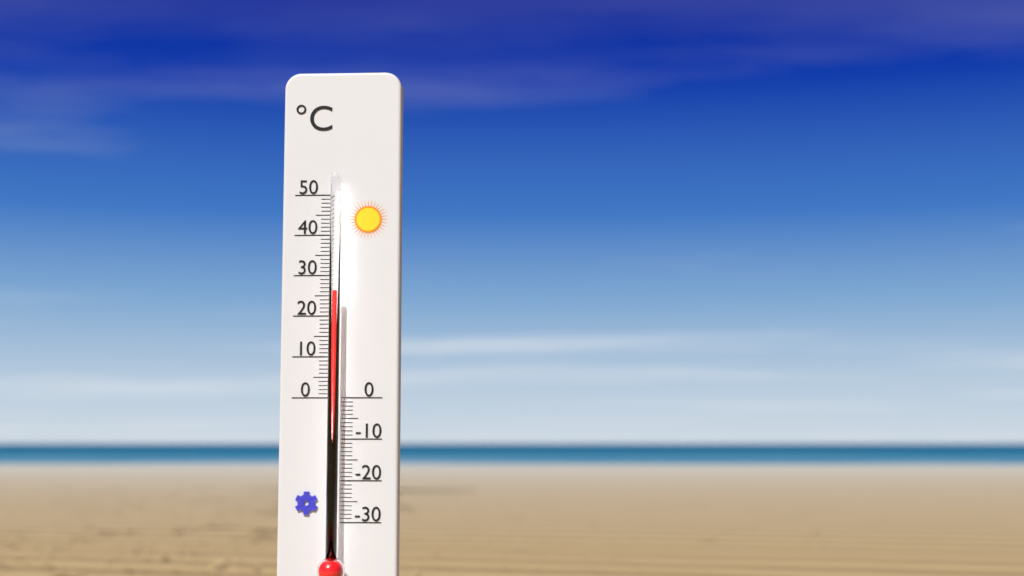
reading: 26 °C
